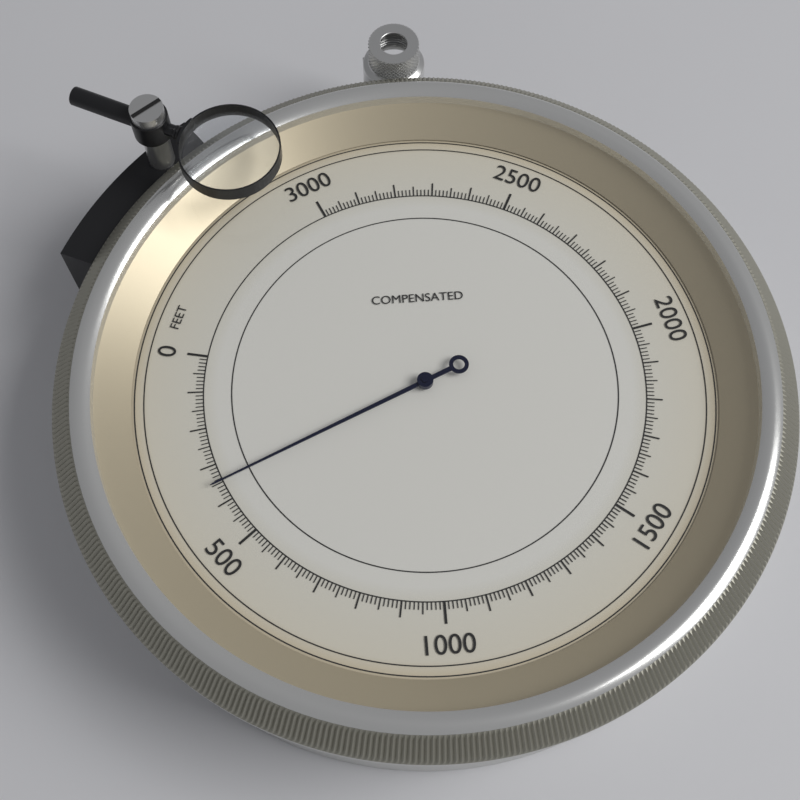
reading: 350 feet
